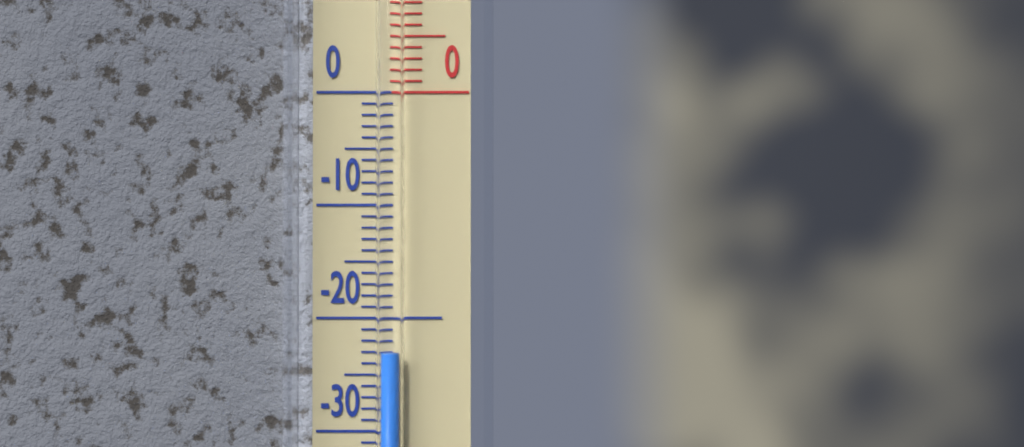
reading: -23 °C
